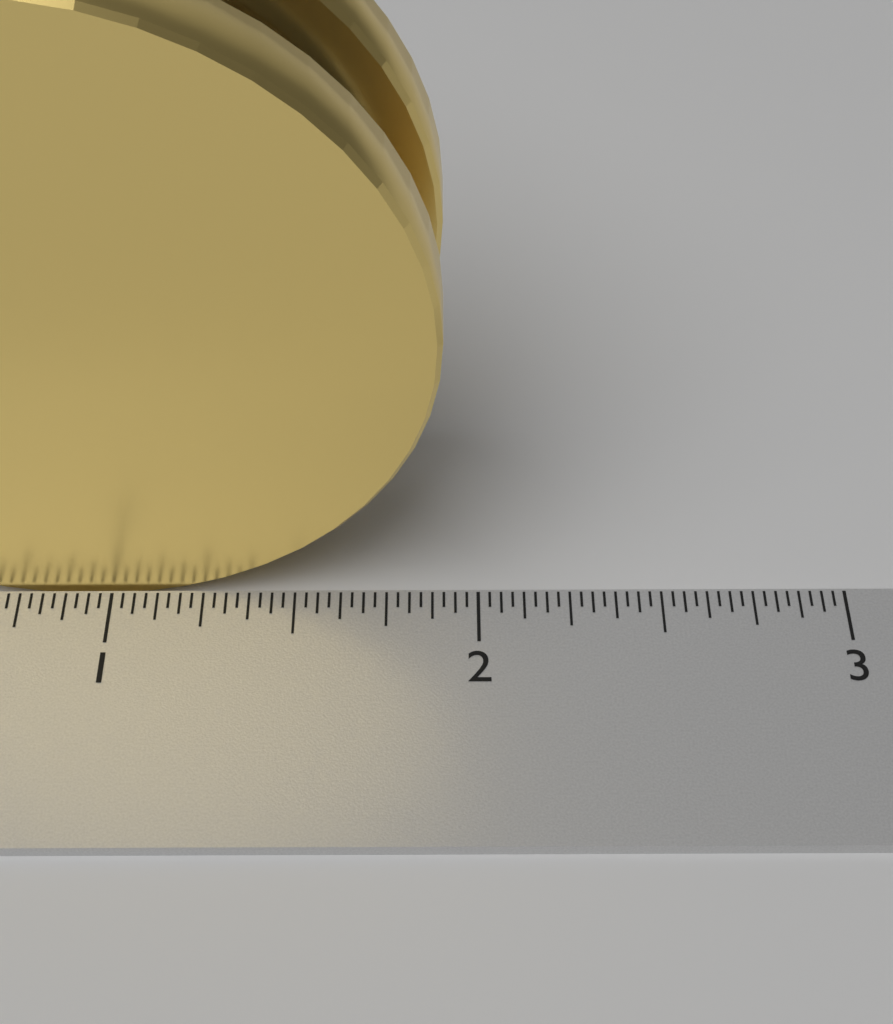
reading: 1.90625 inch
